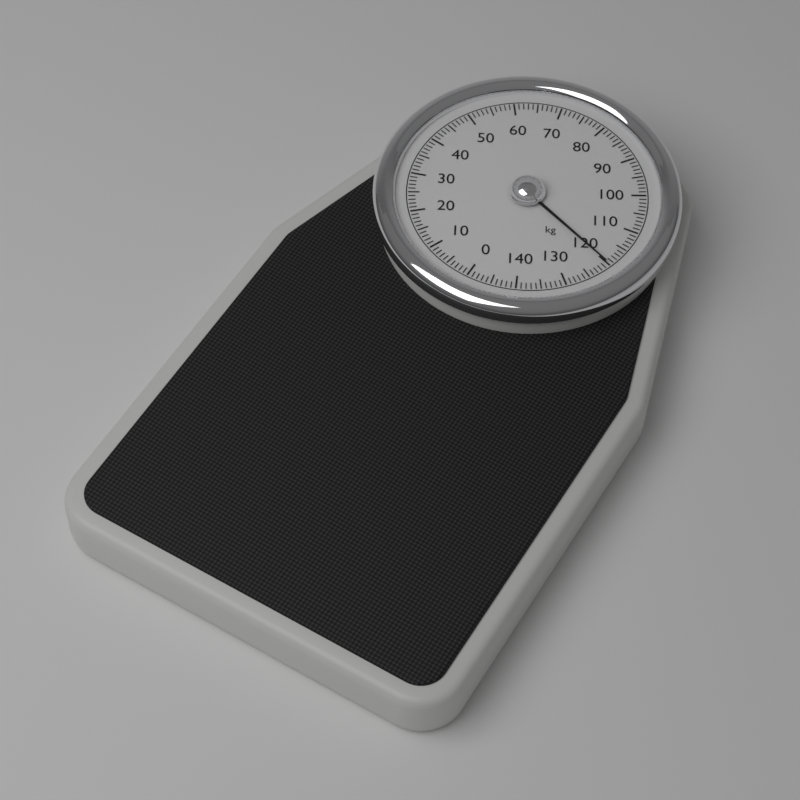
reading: 120 kg
